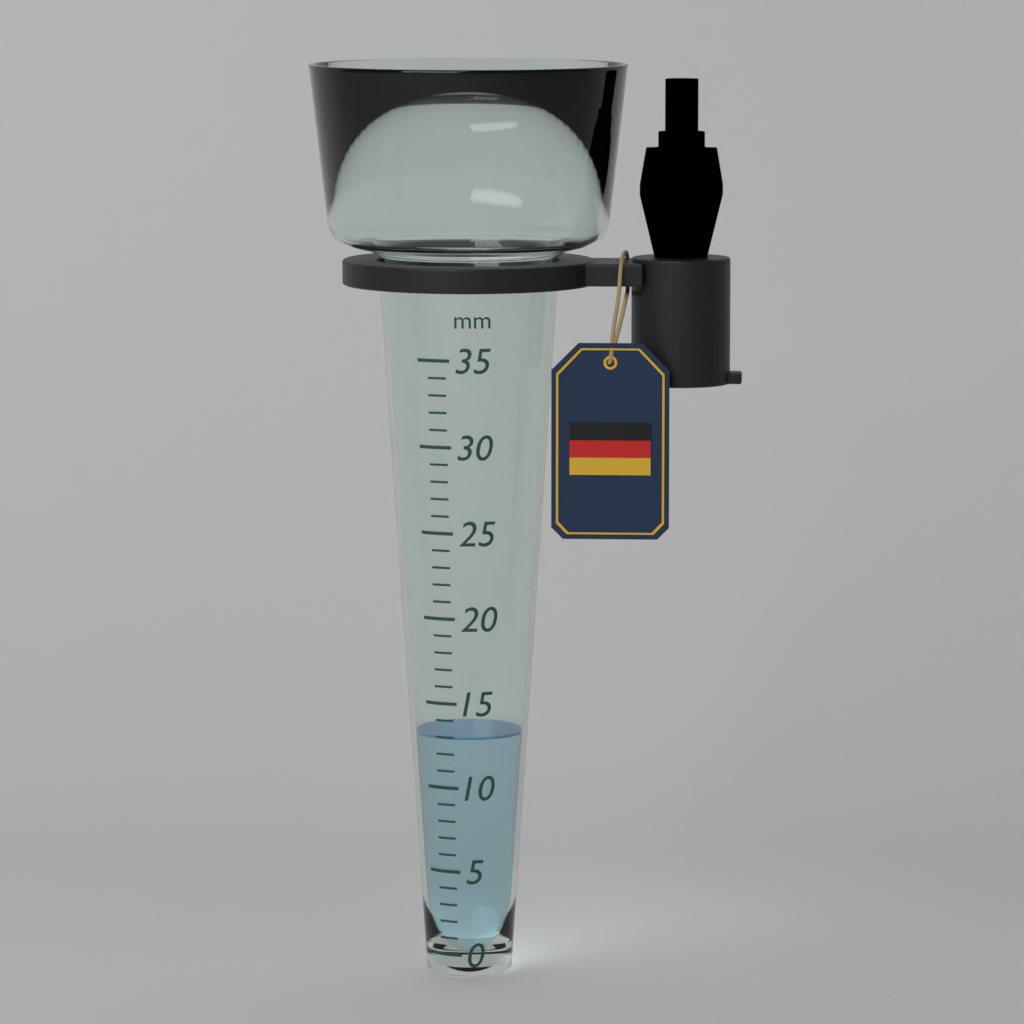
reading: 13 mm
